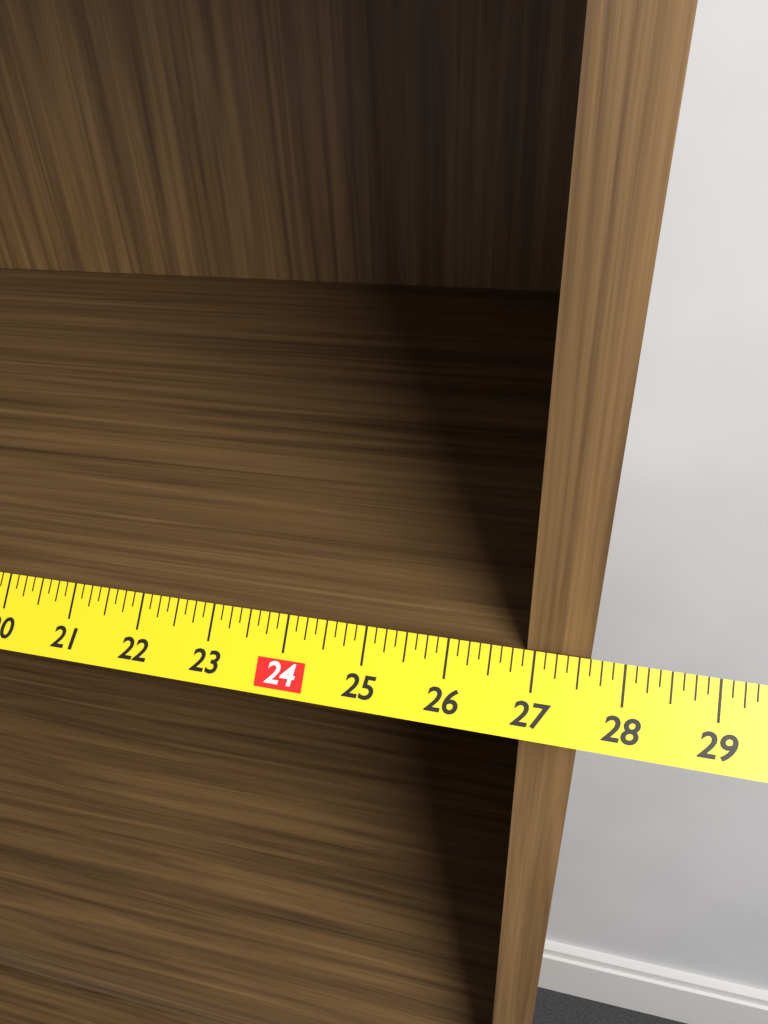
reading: 27.625 in
